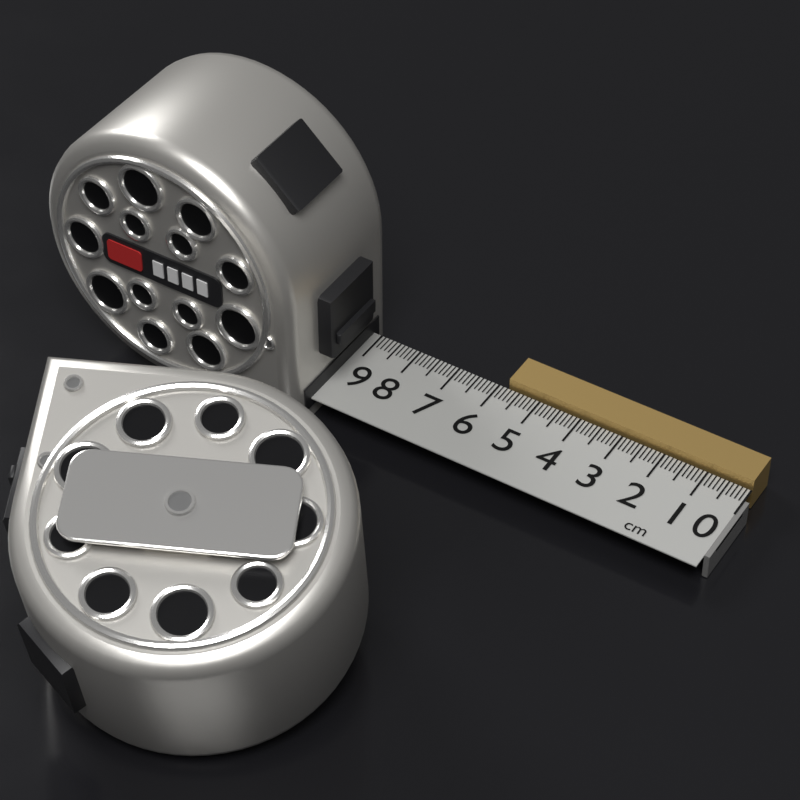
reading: 5.8 cm
